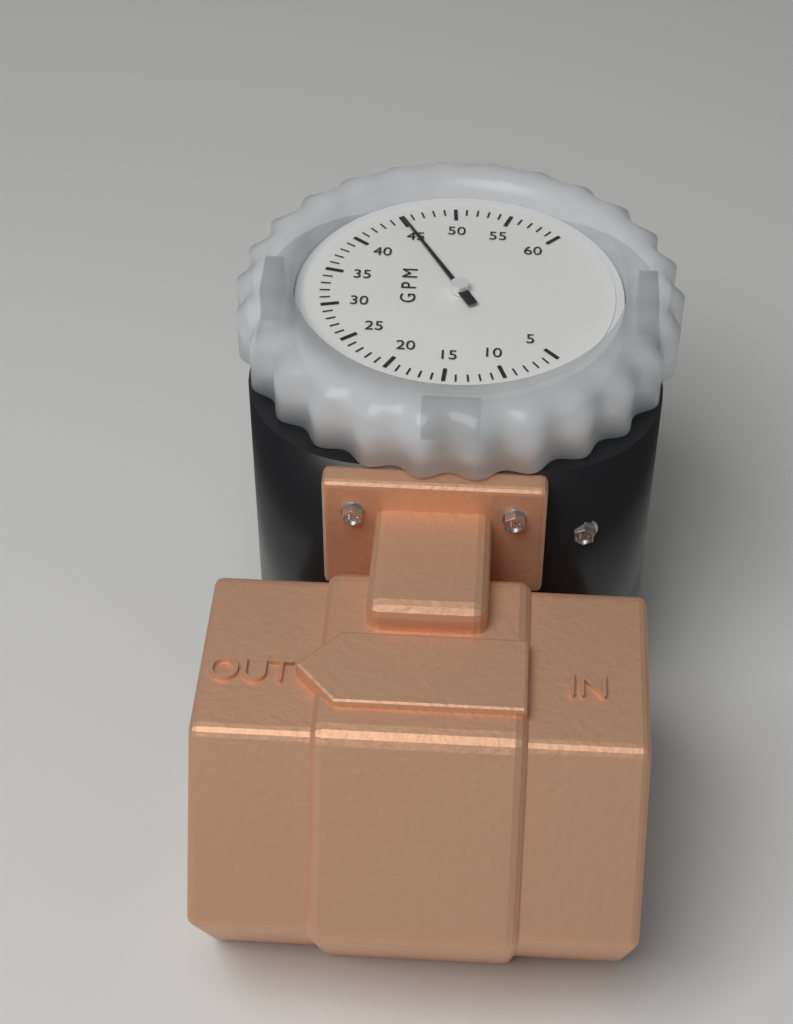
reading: 45 GPM
